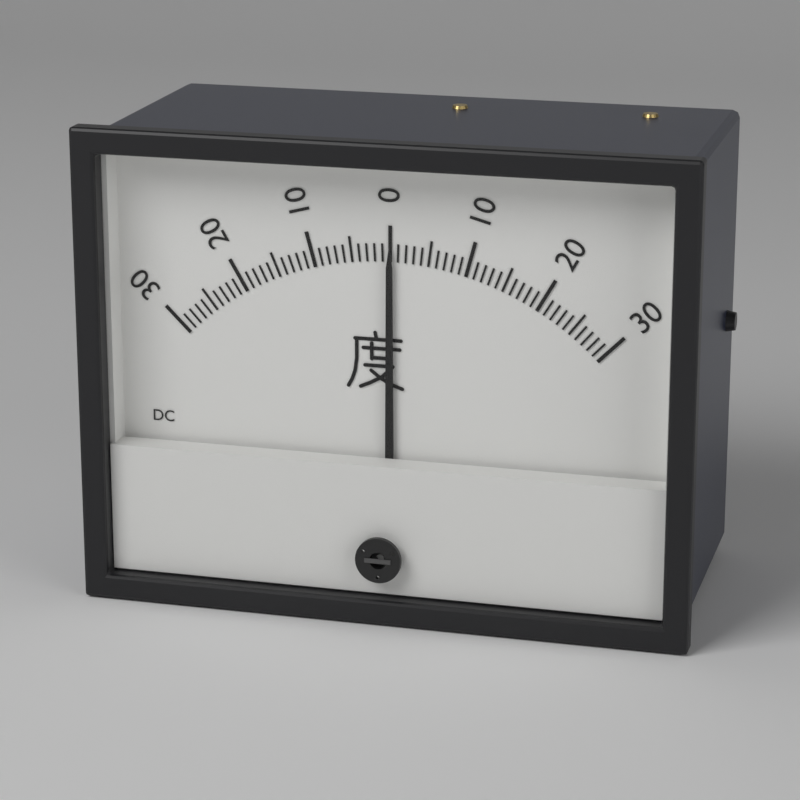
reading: 0 度
